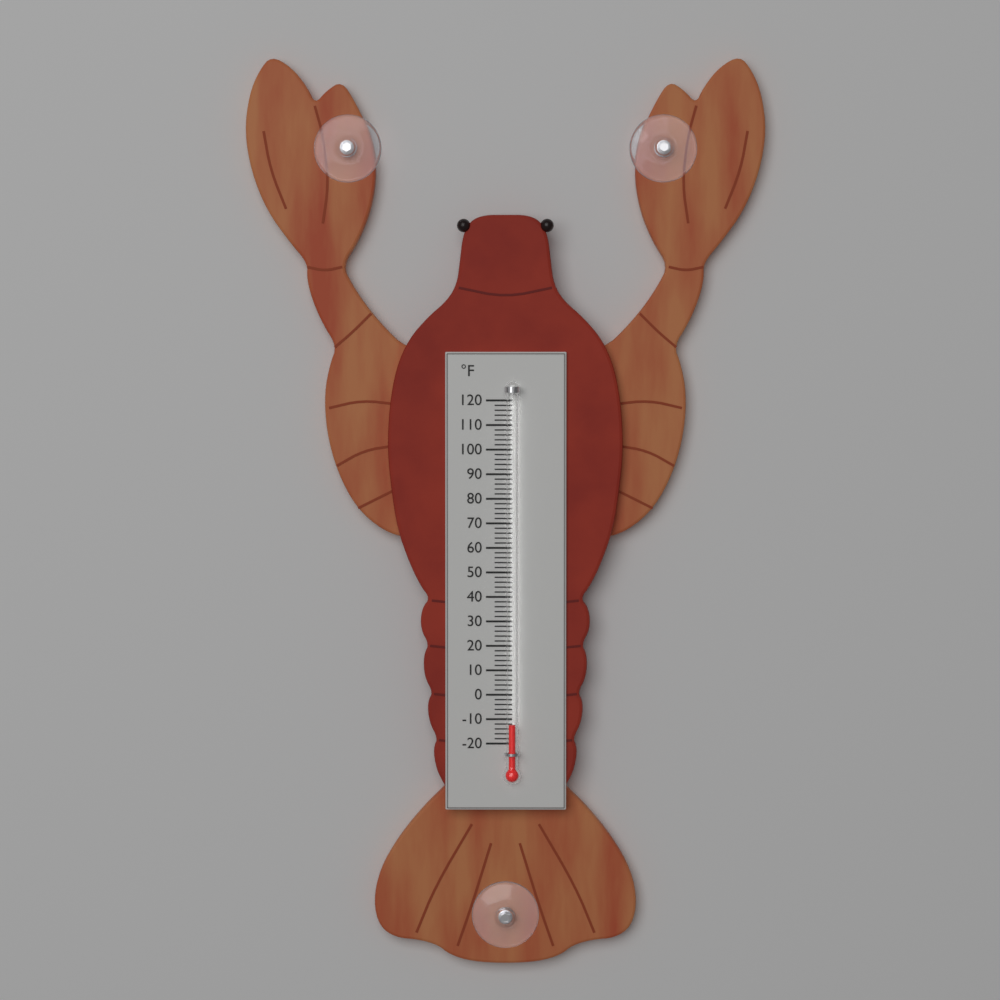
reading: -12 °F
